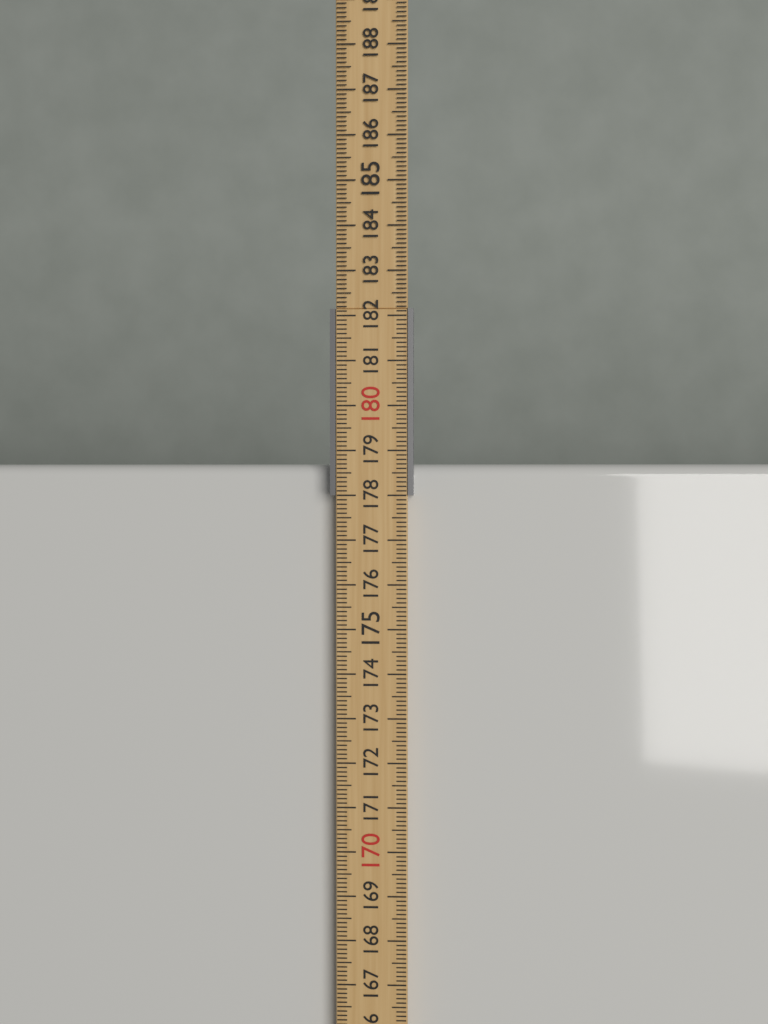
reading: 178.7 cm
